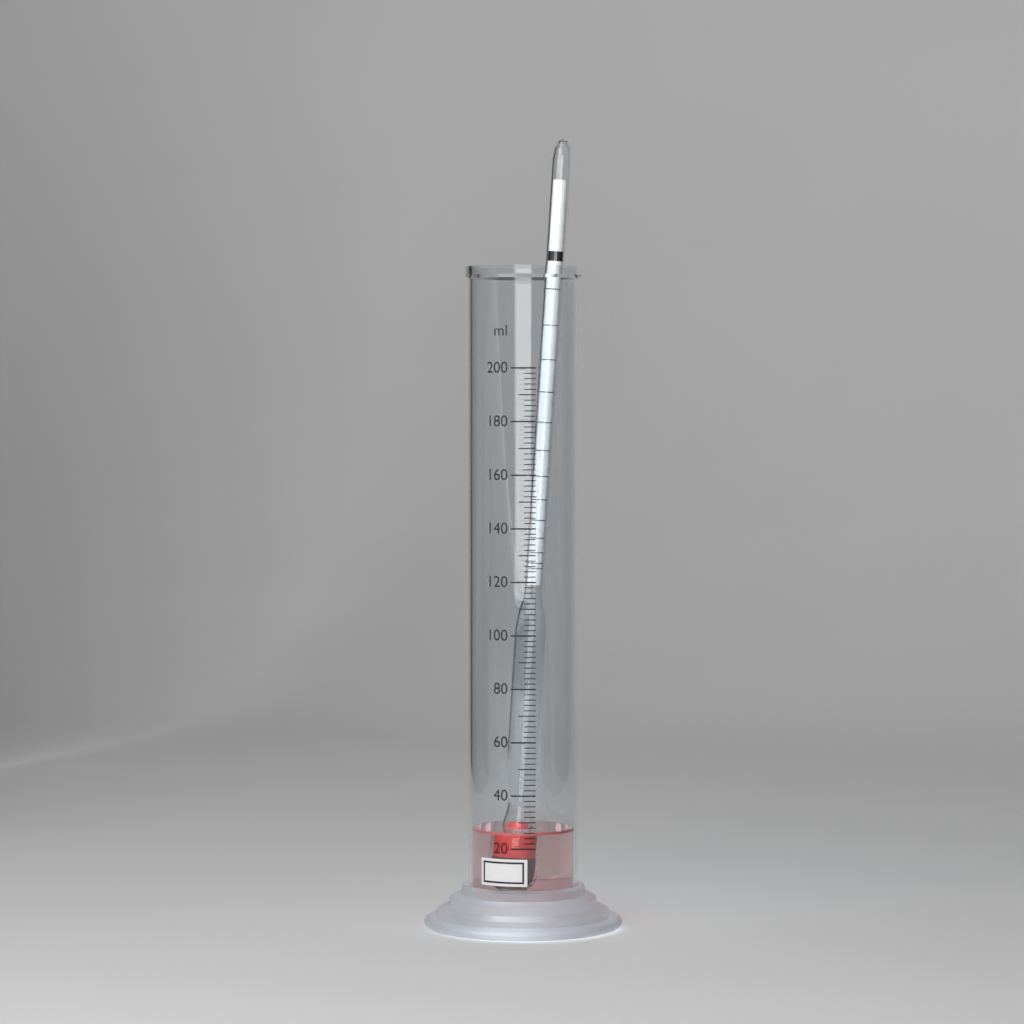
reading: 26 ml
